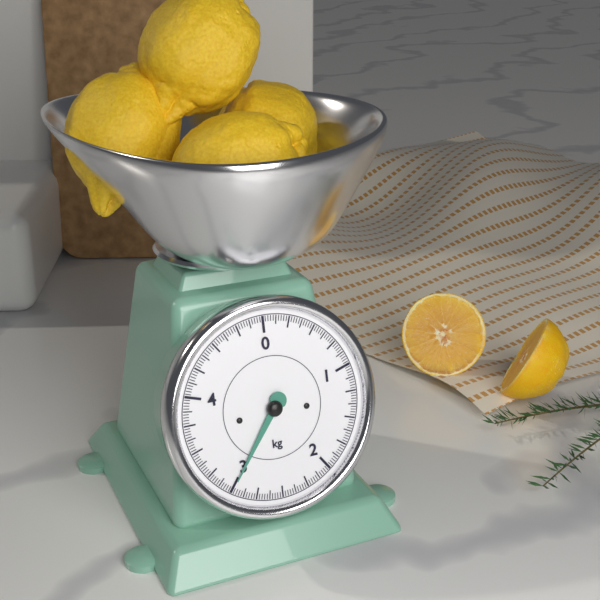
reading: 3.000 kg
